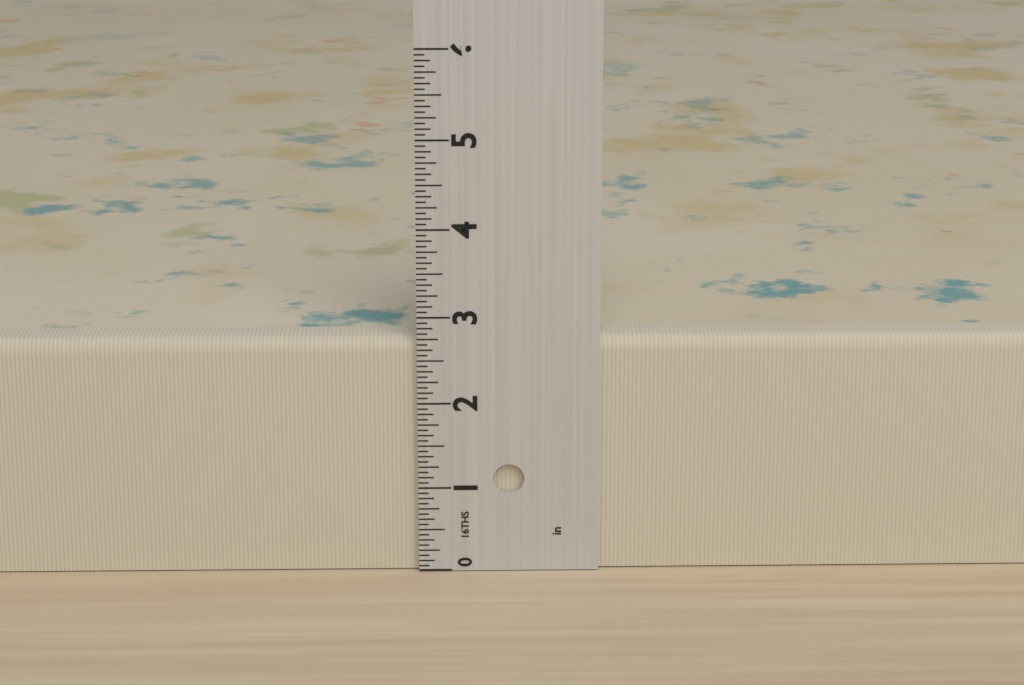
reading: 2.7500 in
